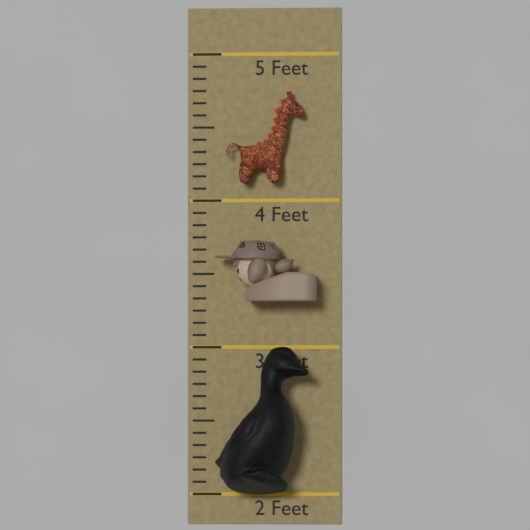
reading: 3.000000 Feet
